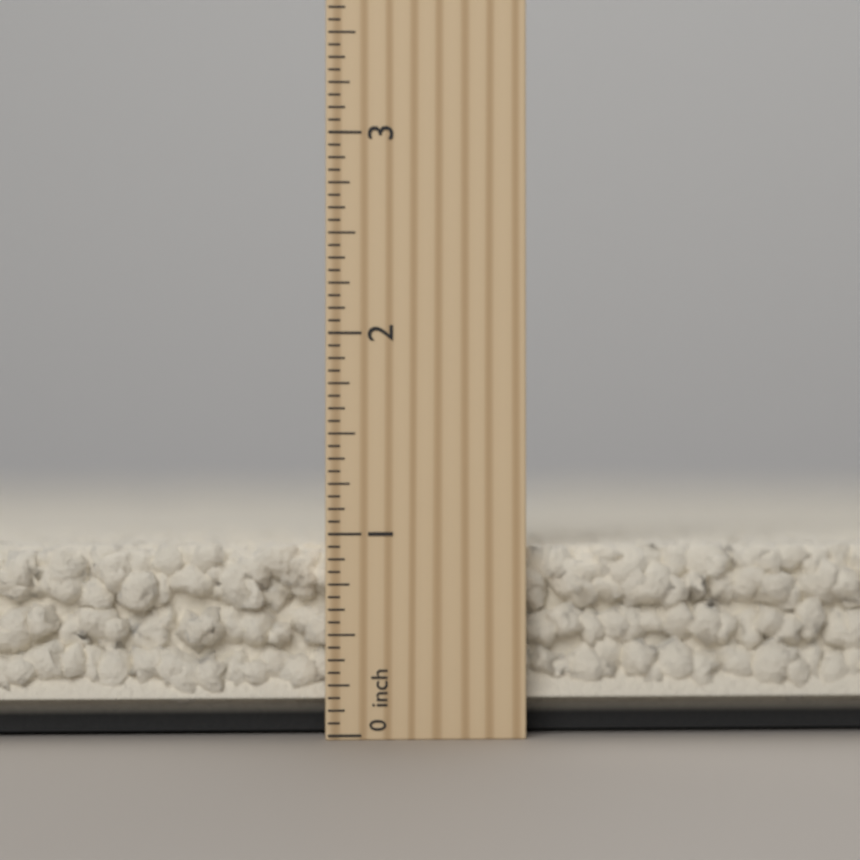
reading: 0.9375 inch
